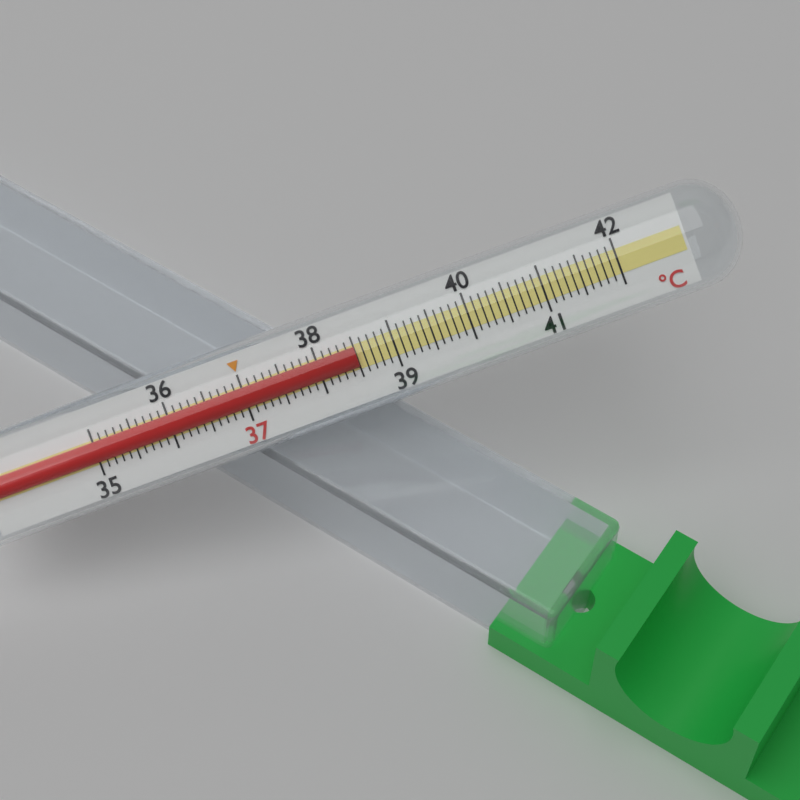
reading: 38.5 °C
